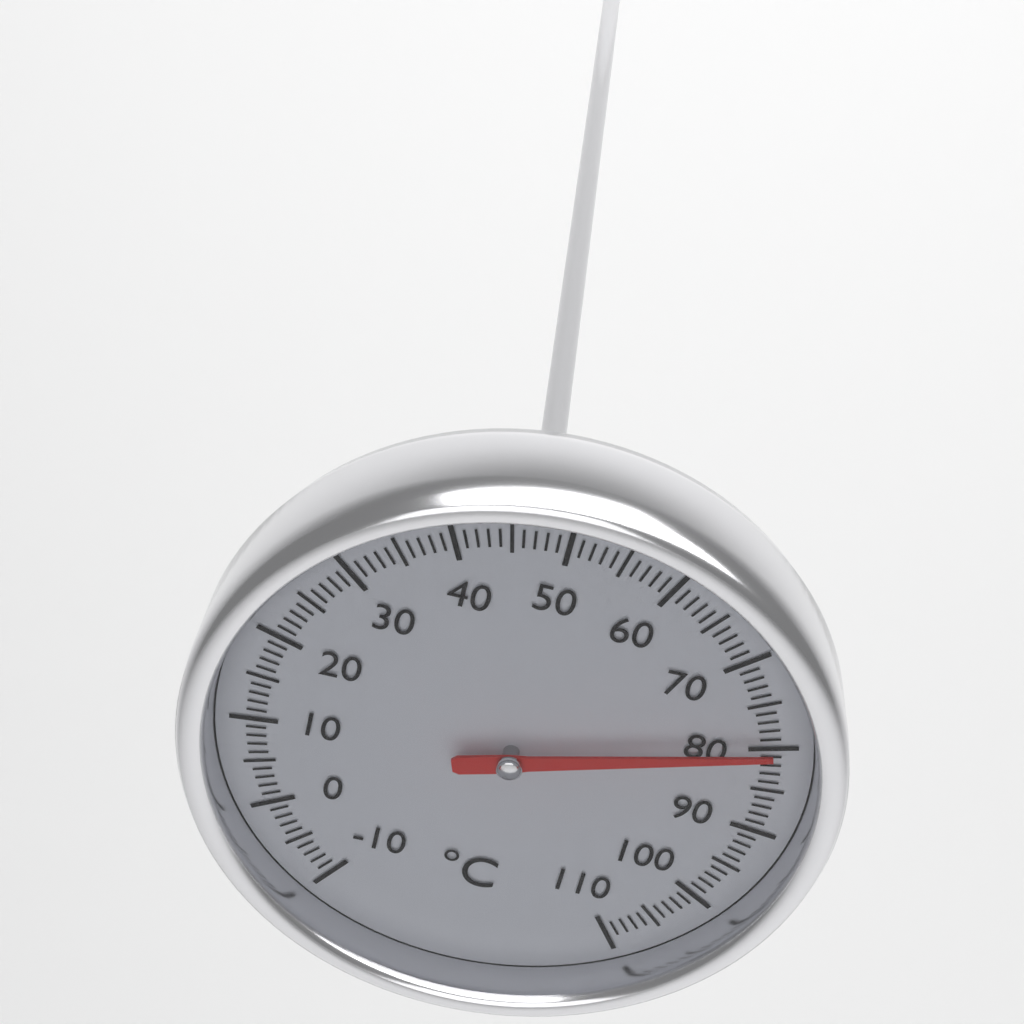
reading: 80 °C
